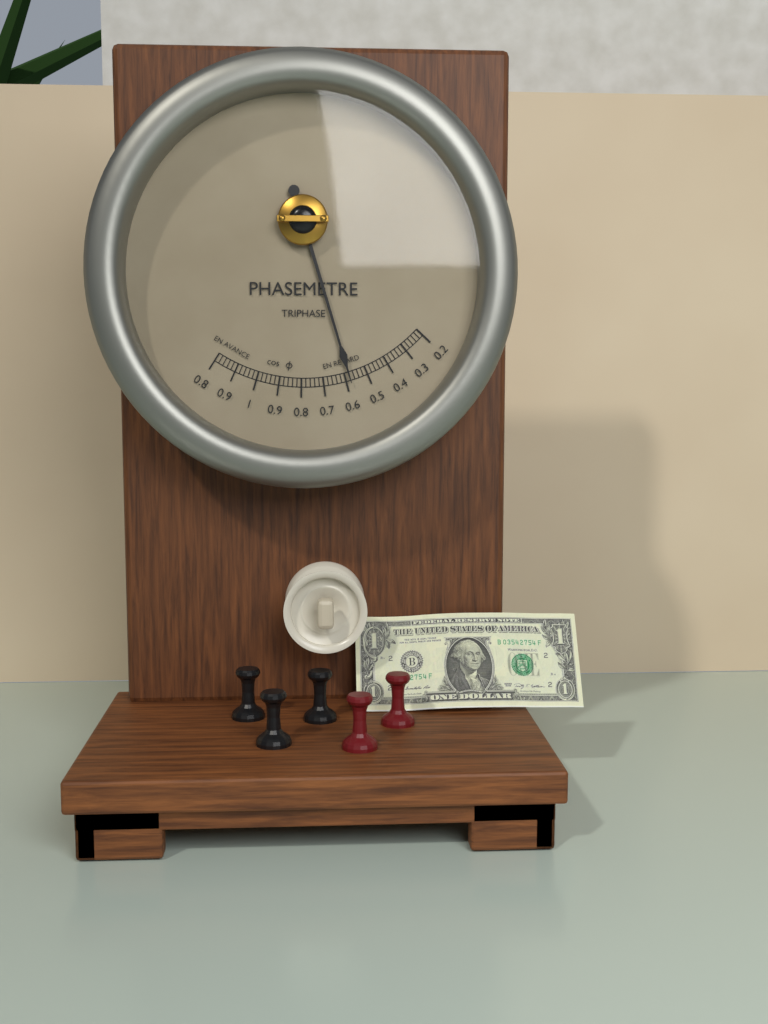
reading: 0.58 cos φ
